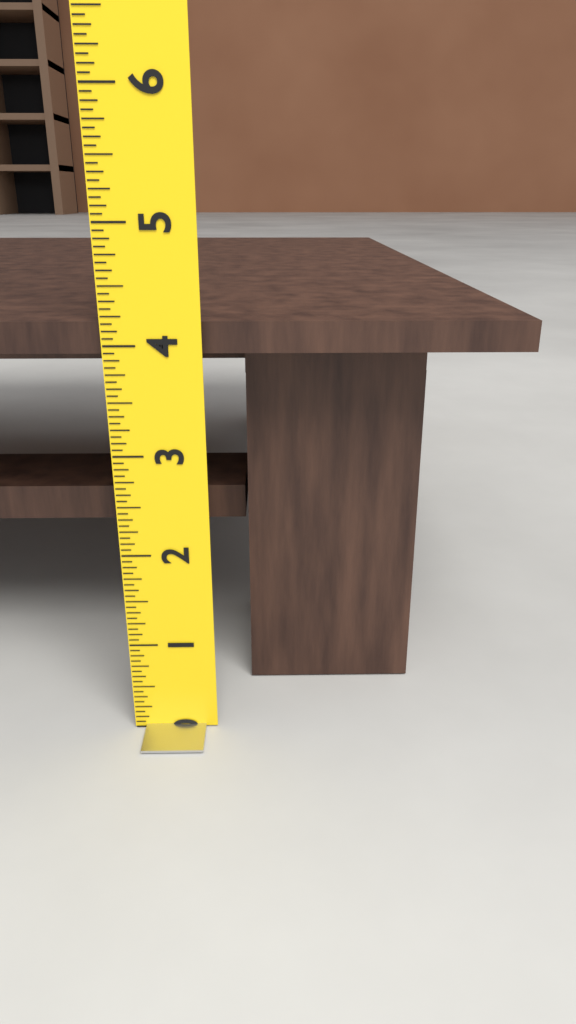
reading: 4.1875 (no unit)
